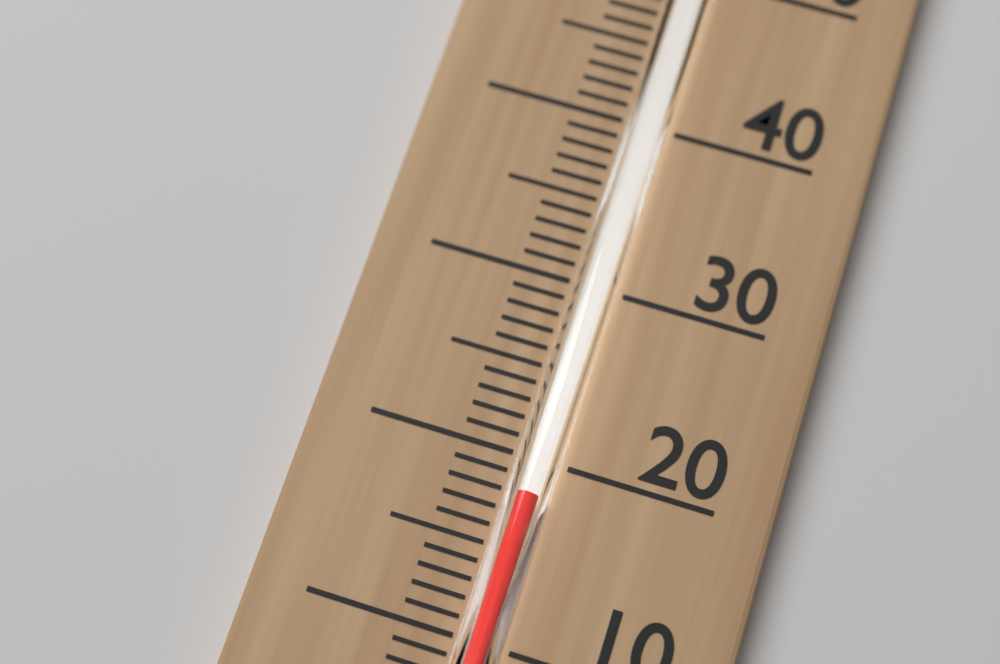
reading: 18 °C
